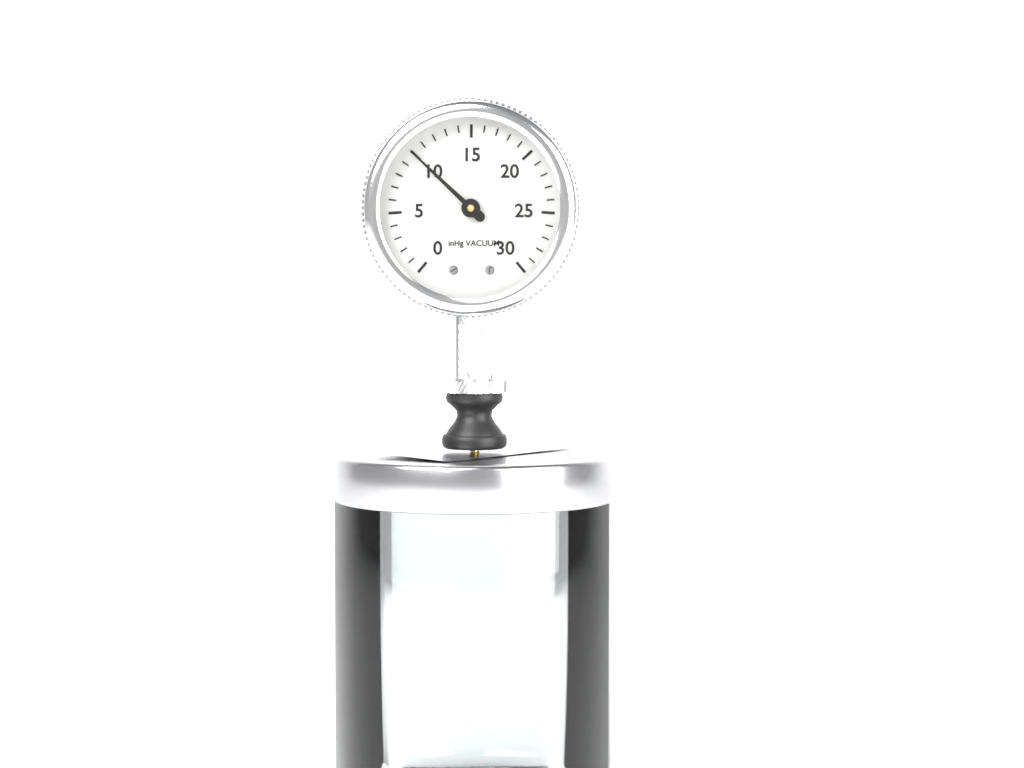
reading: 10 inHg
